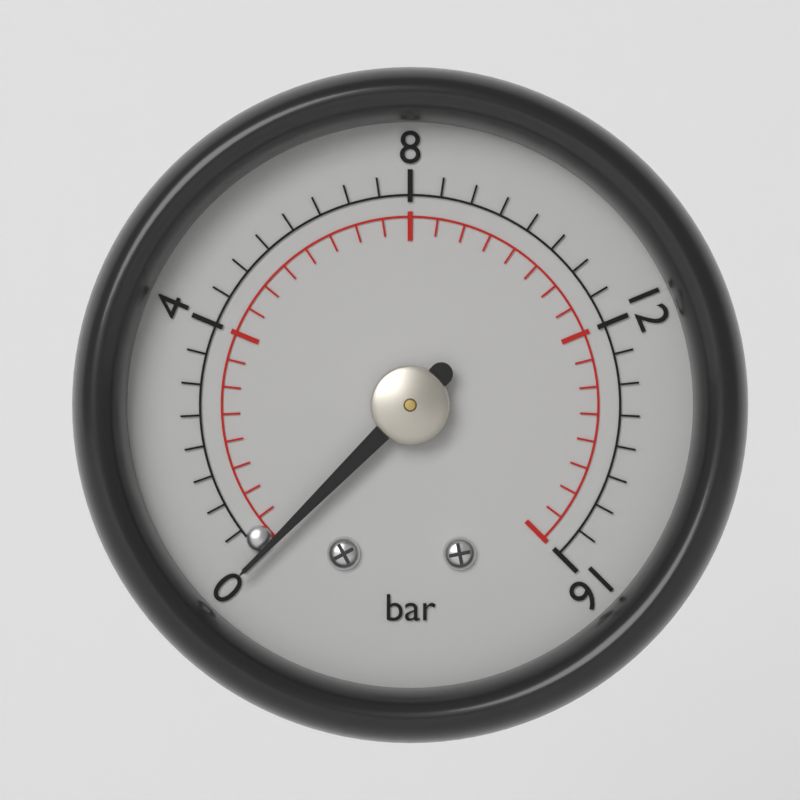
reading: 0.0 bar
